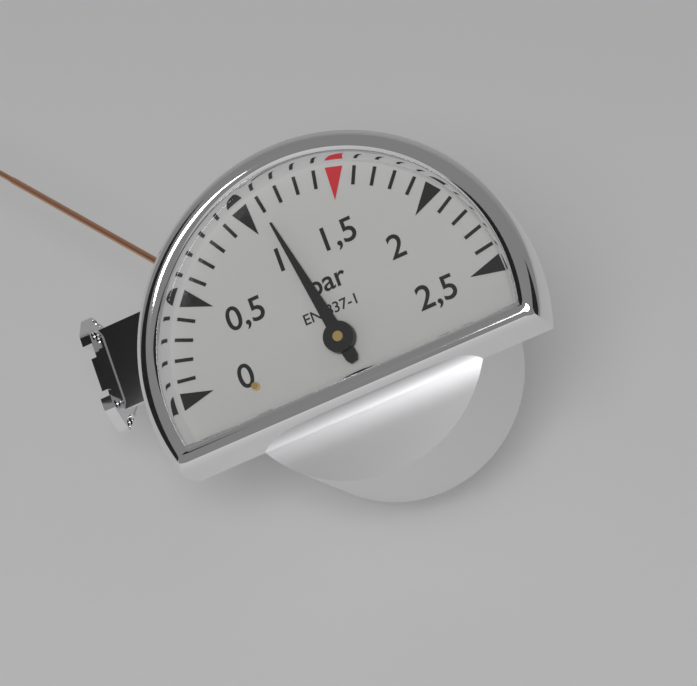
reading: 1.1 bar
